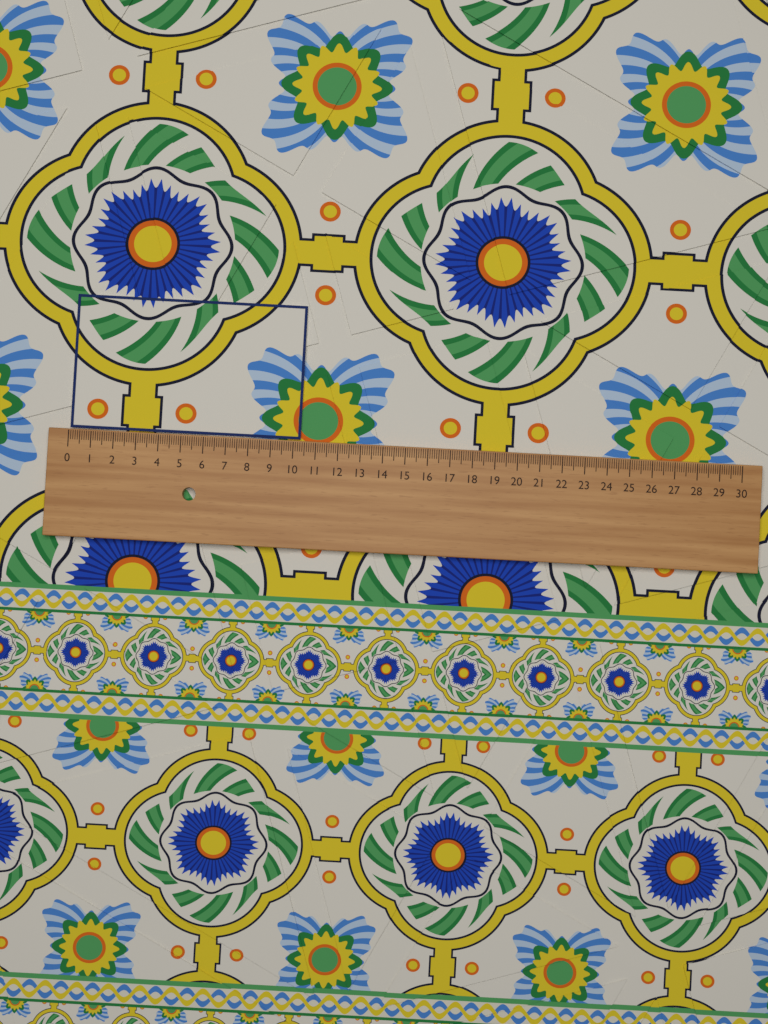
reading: 10.3 (no unit)
